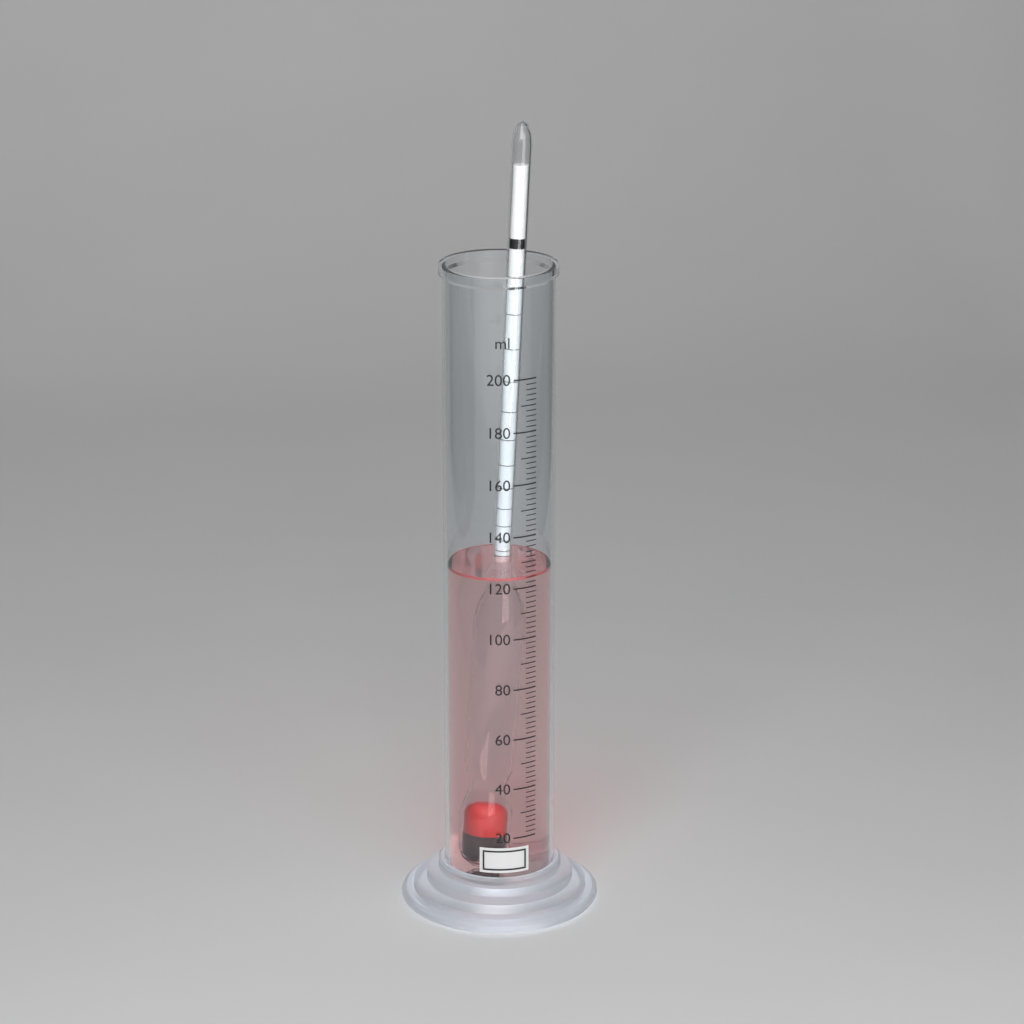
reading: 124 ml
